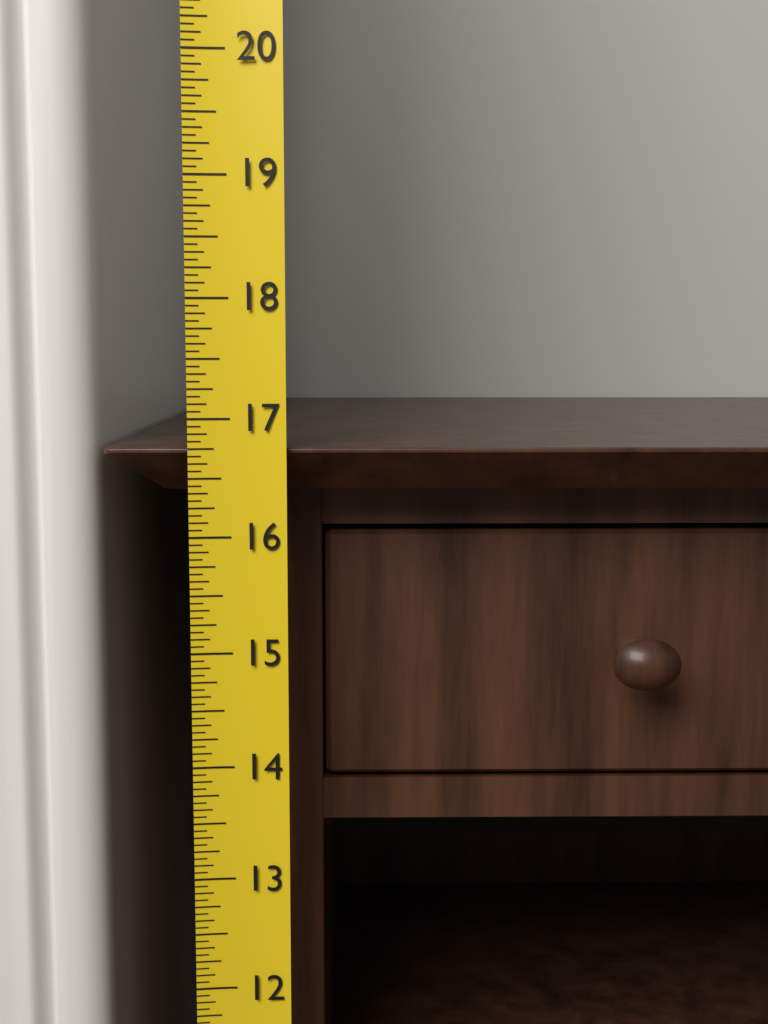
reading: 16.7500 (no unit)
